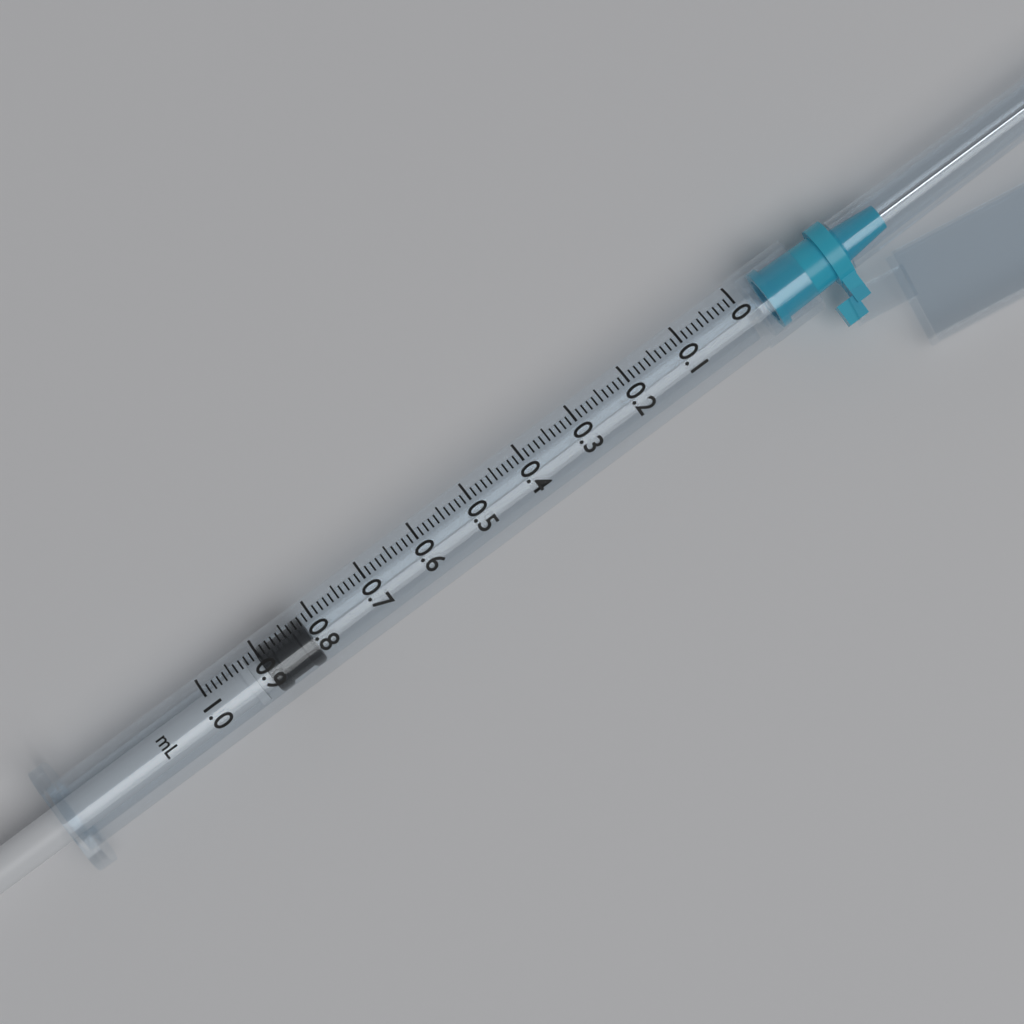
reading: 0.82 ml
